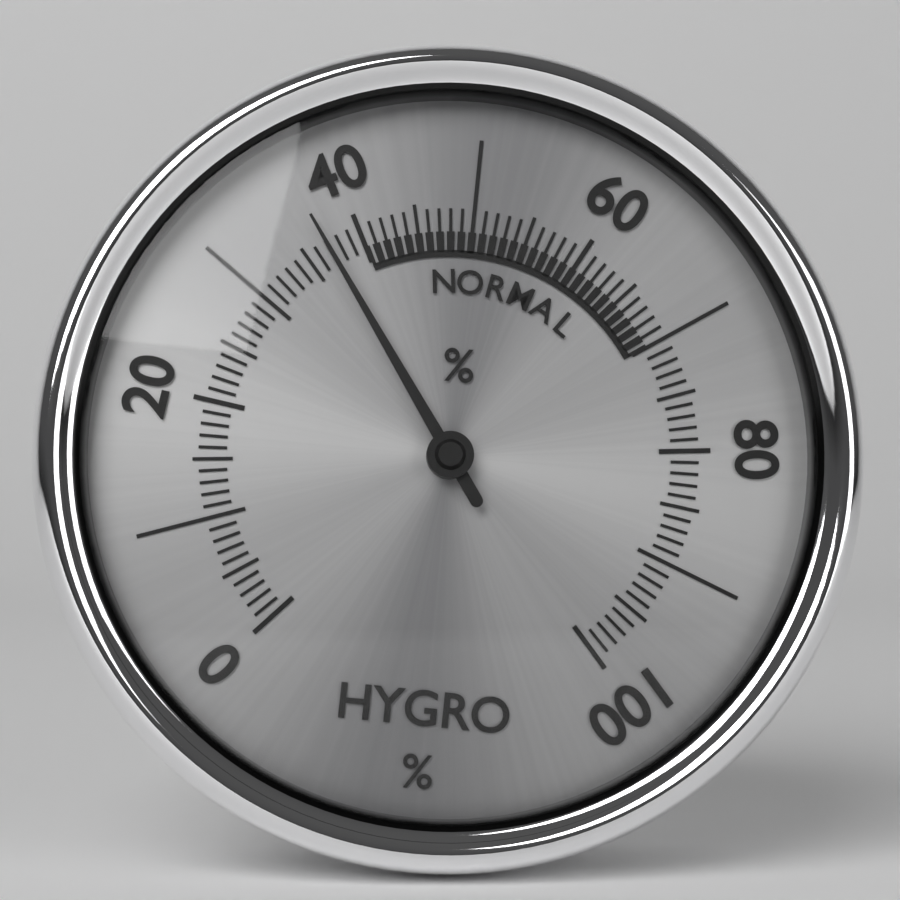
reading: 37 %
